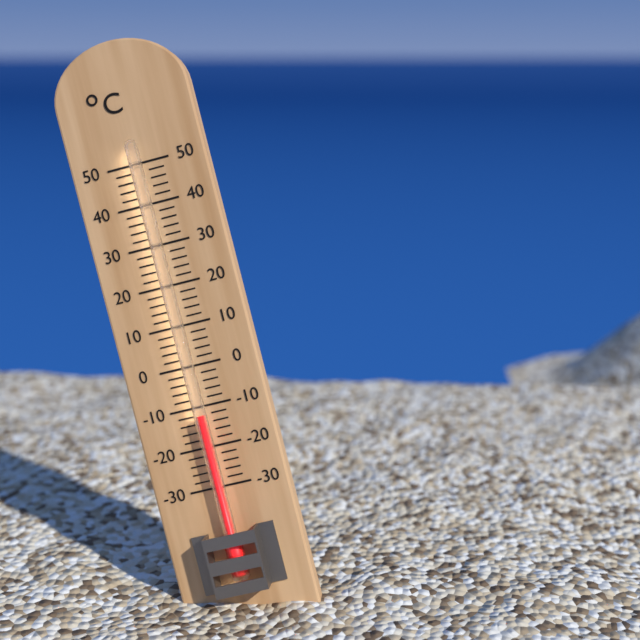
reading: -12 °C
